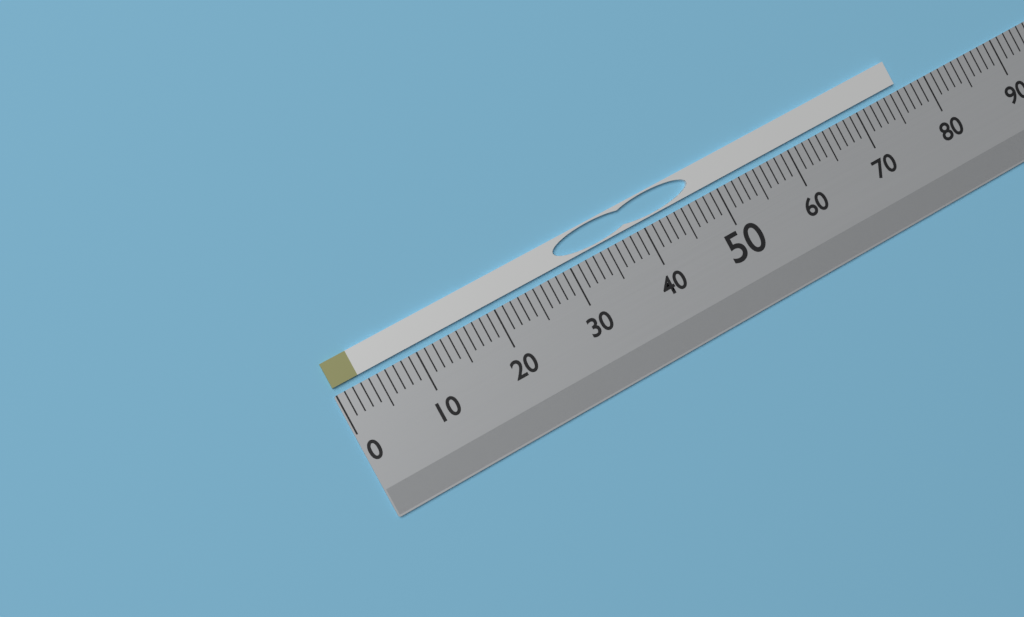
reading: 76 (no unit)
